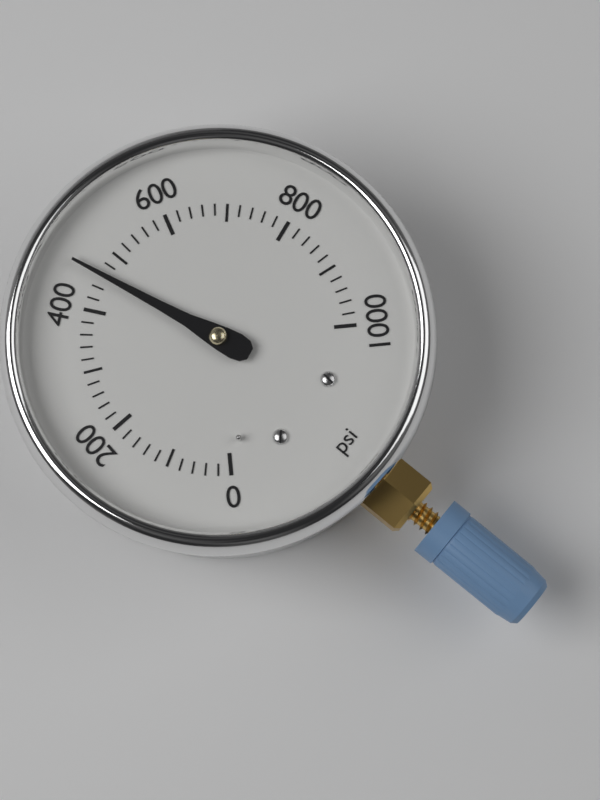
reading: 460 psi
